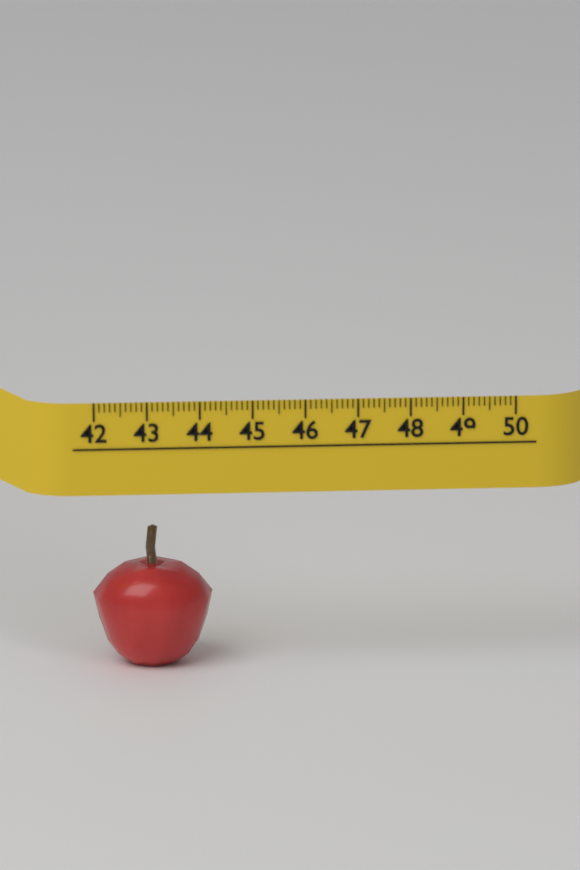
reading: 44.3 (no unit)
